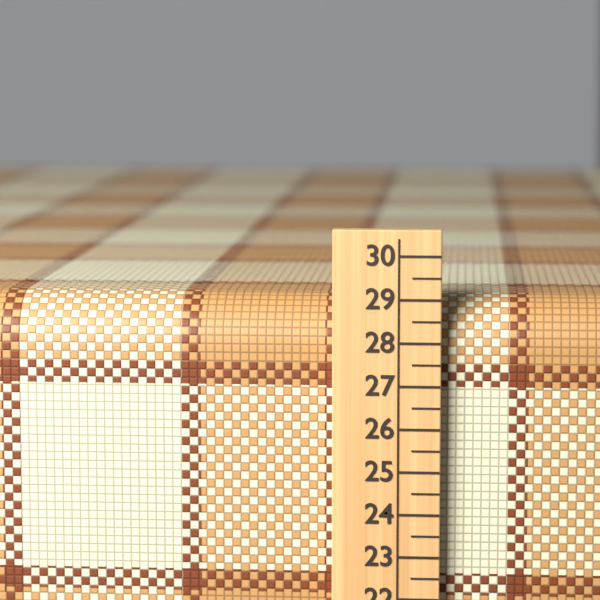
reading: 29.0 (no unit)
